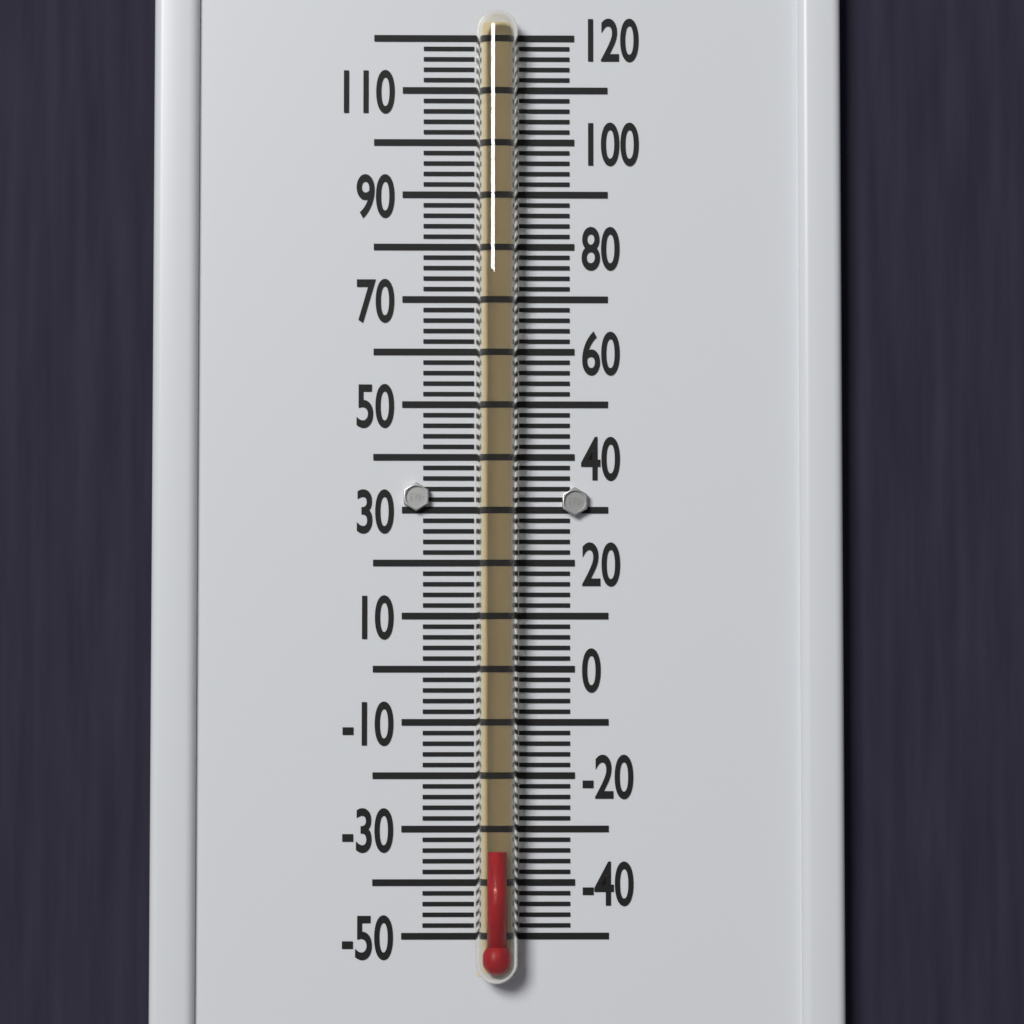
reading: -34 °F
